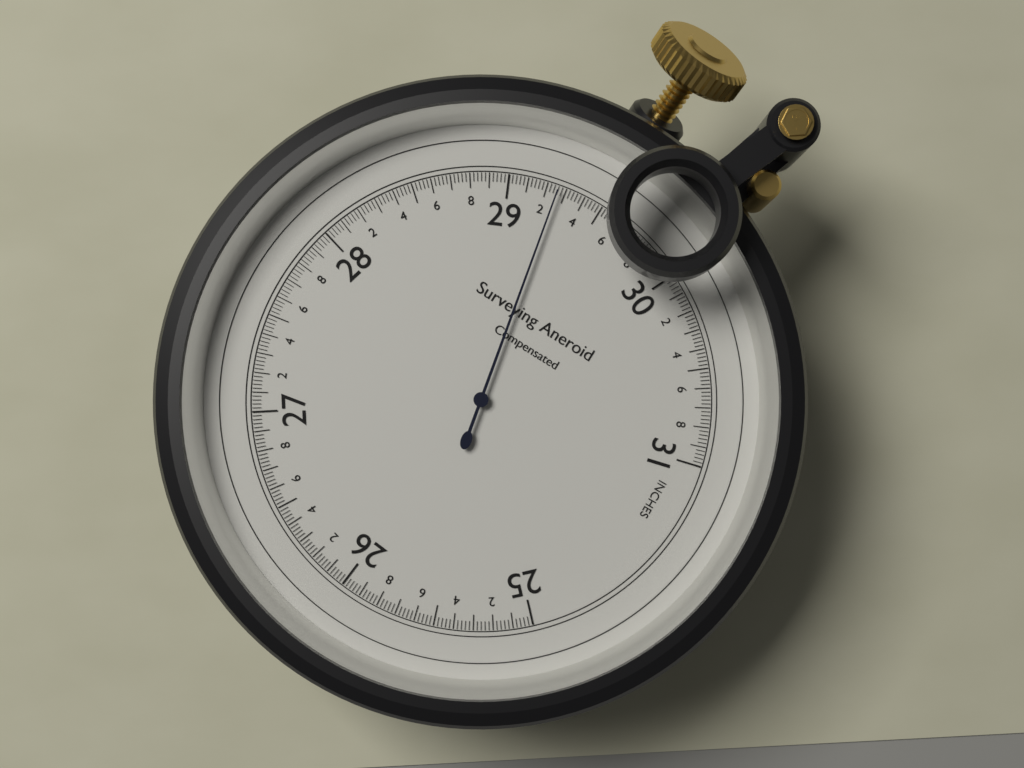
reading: 29.26 inches
